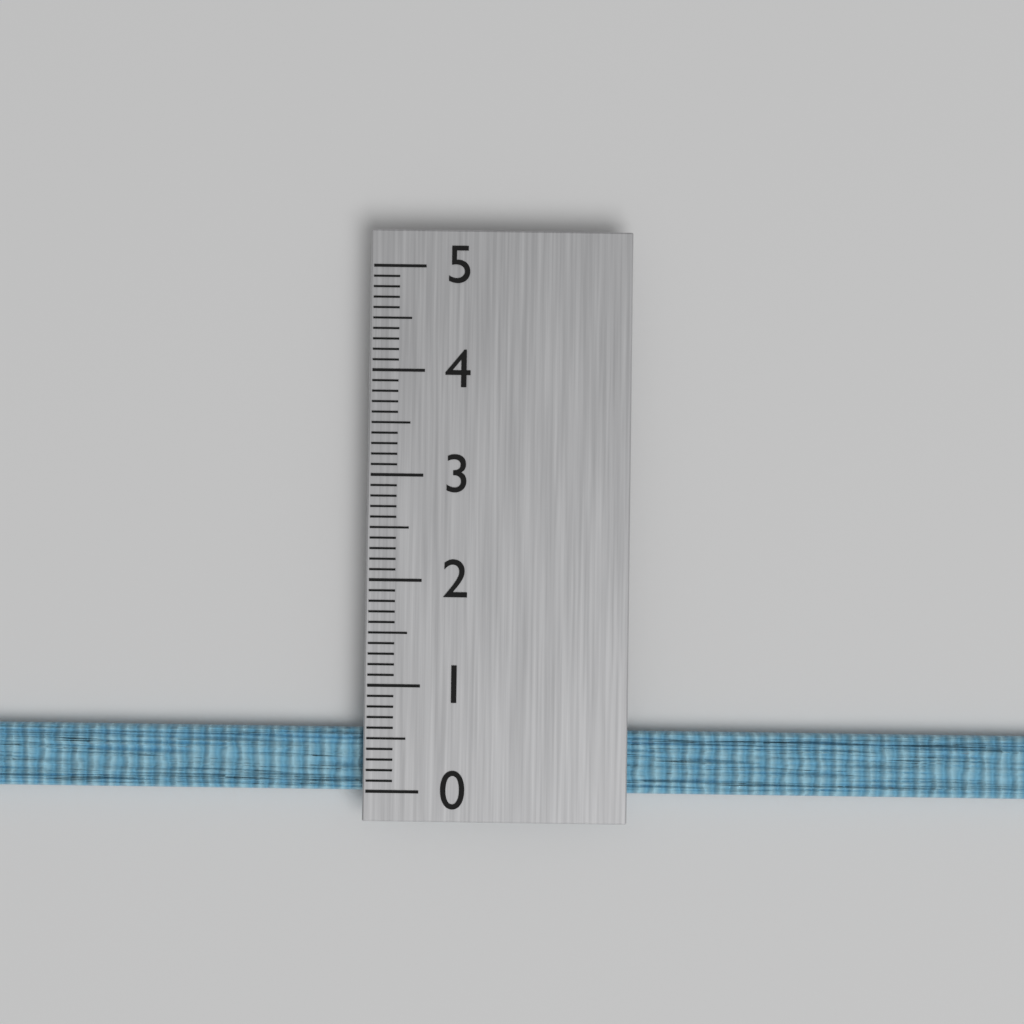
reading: 0.6 (no unit)
